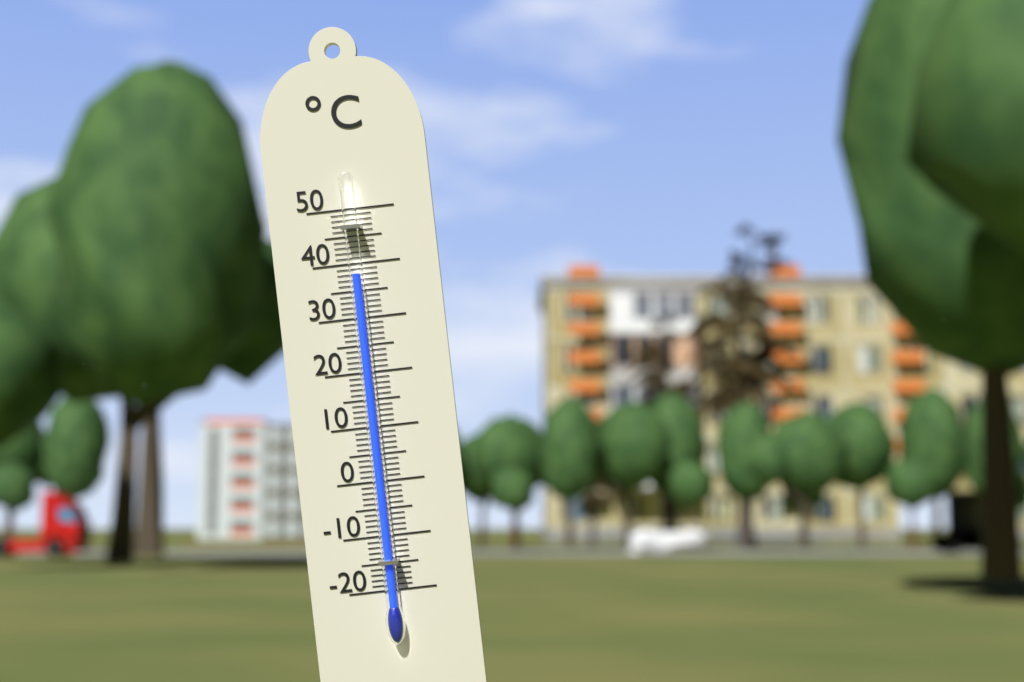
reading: 38 °C
